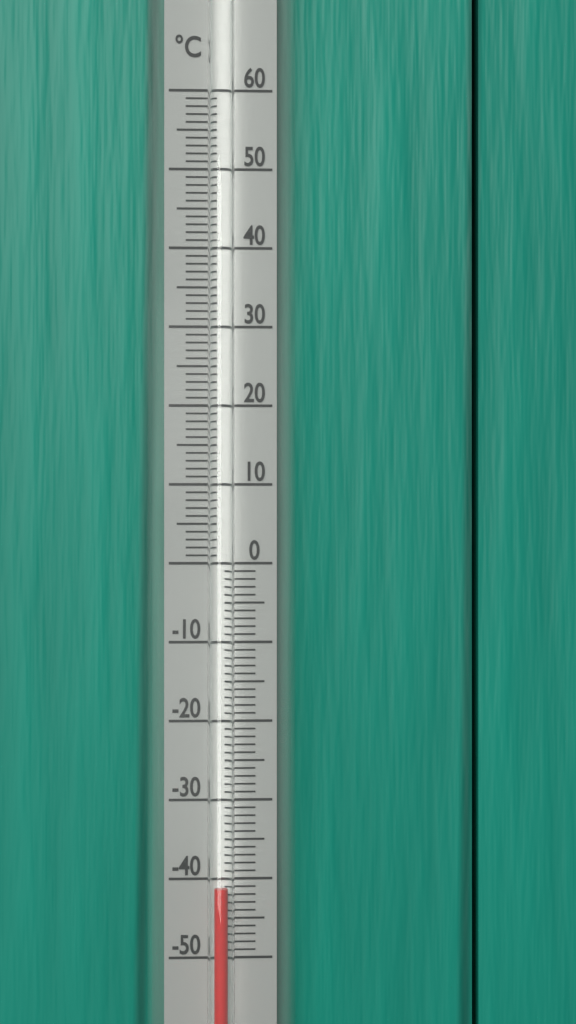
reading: -41 °C
